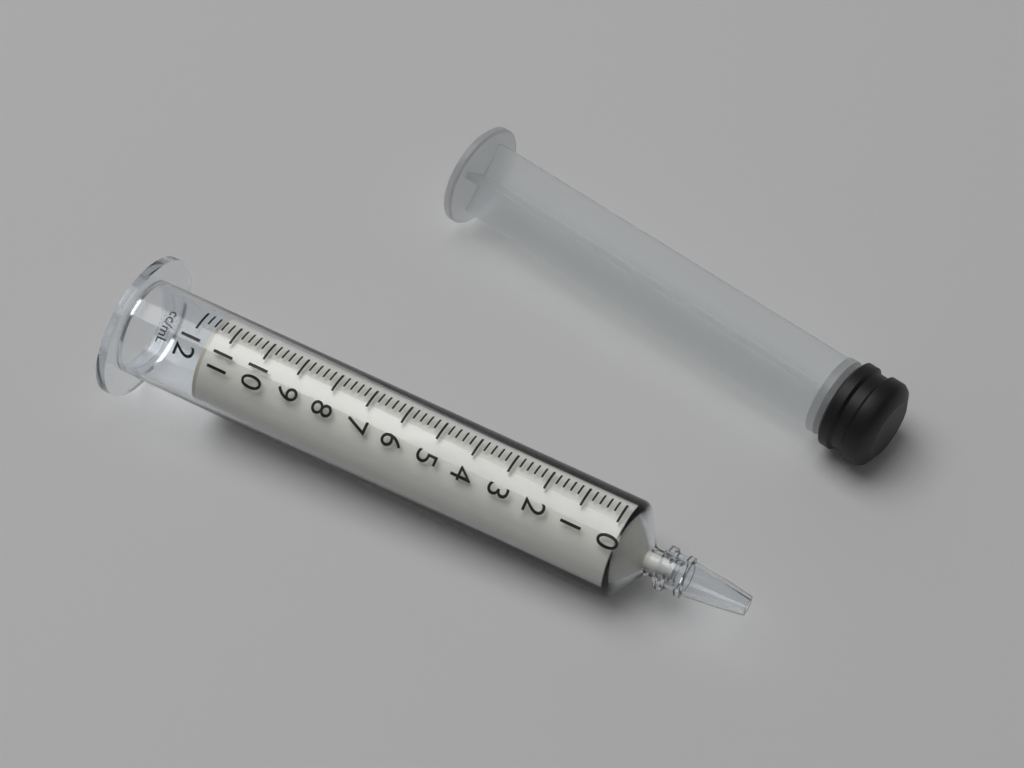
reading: 11.6 ml
